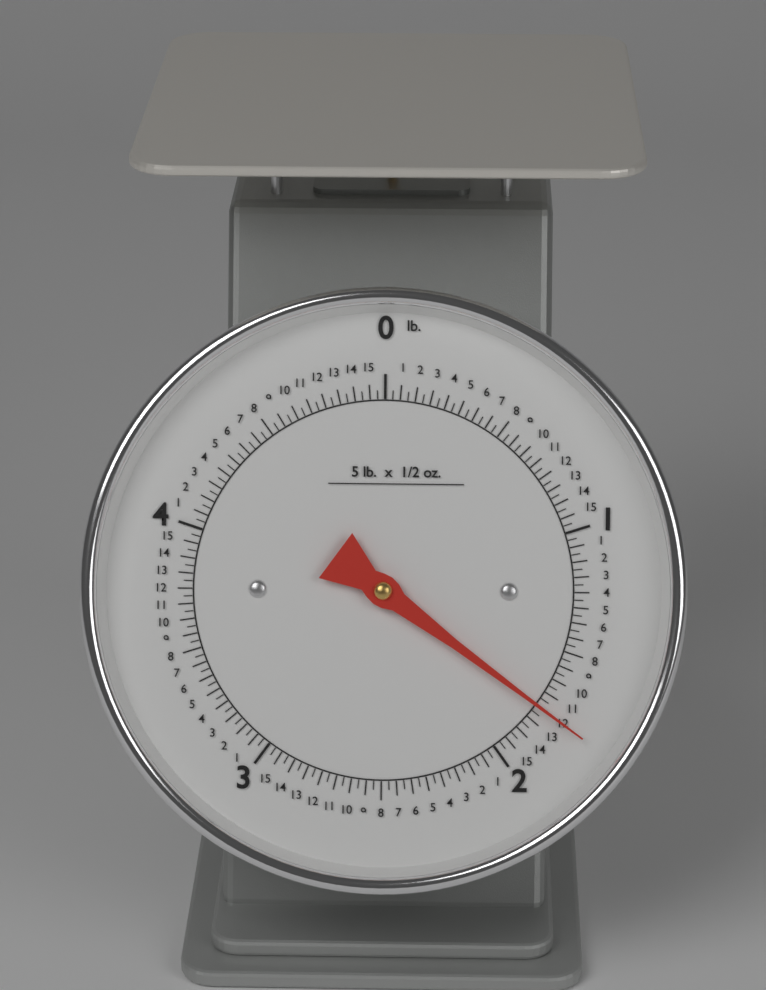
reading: 1.75000 lb
